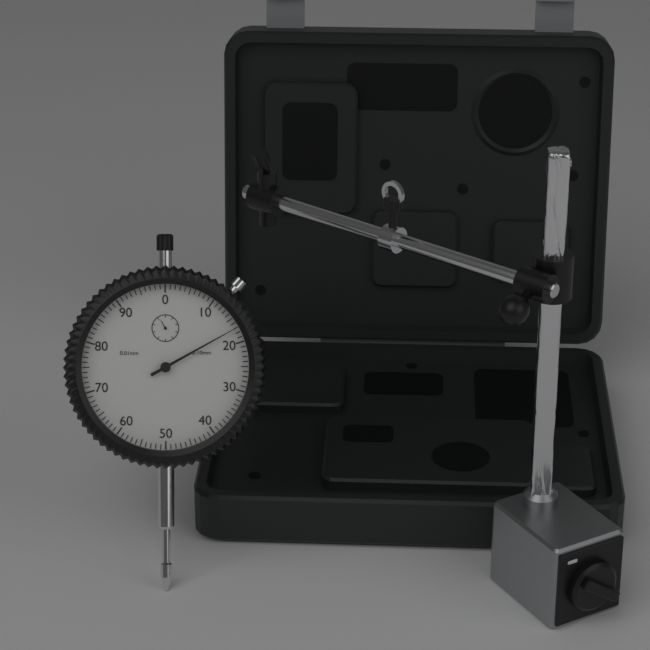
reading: 0.17 mm
